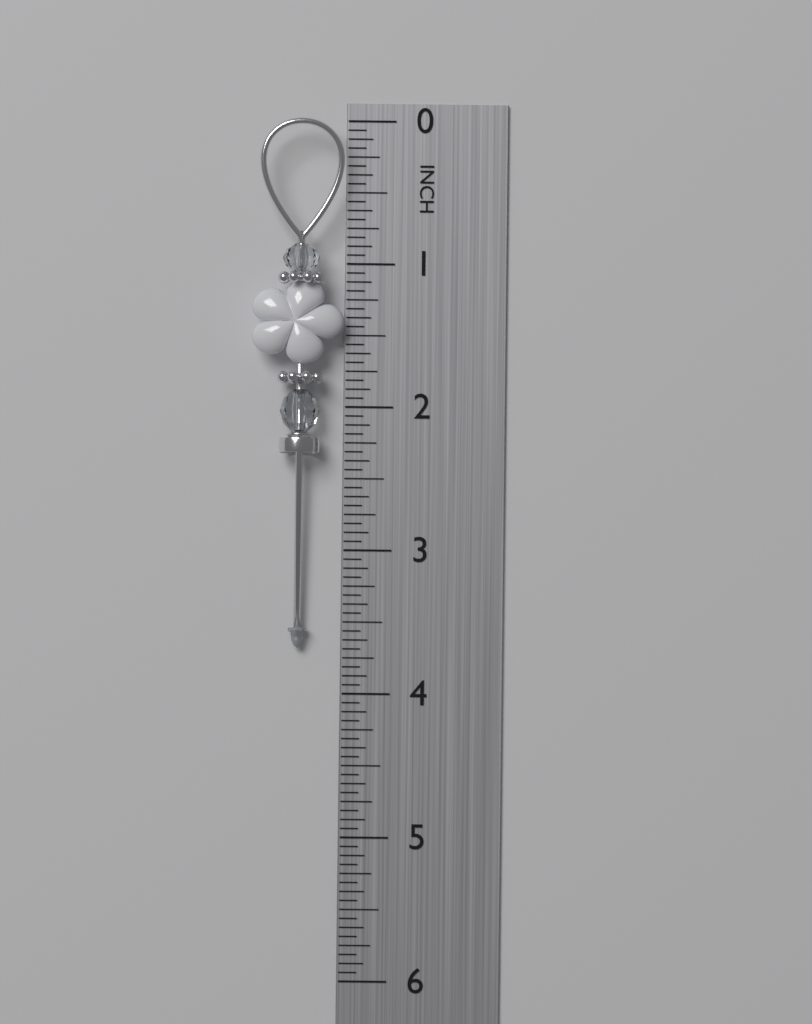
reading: 3.6875 in
